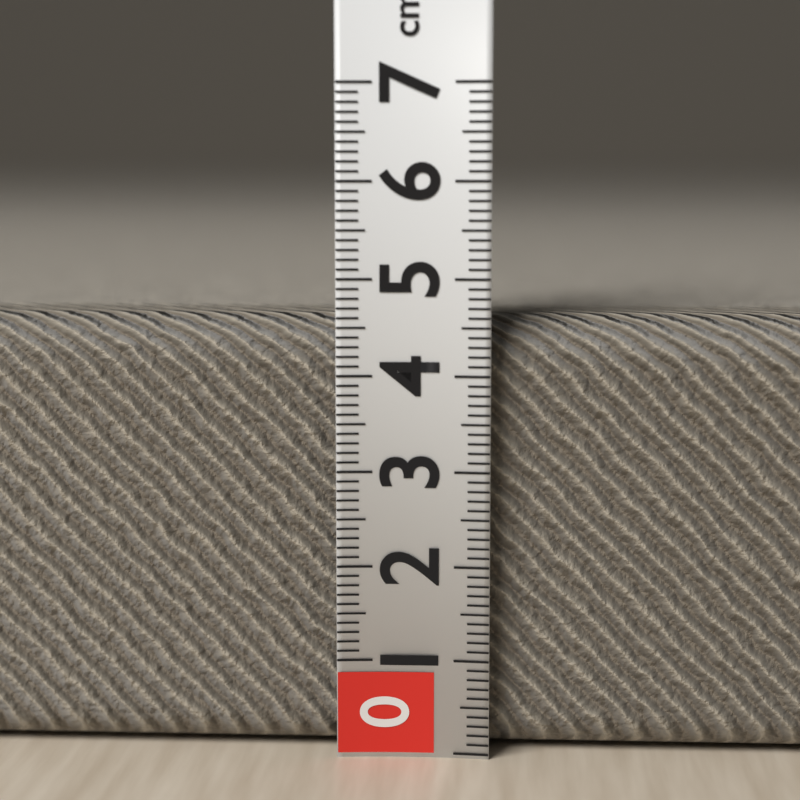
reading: 4.6 cm
